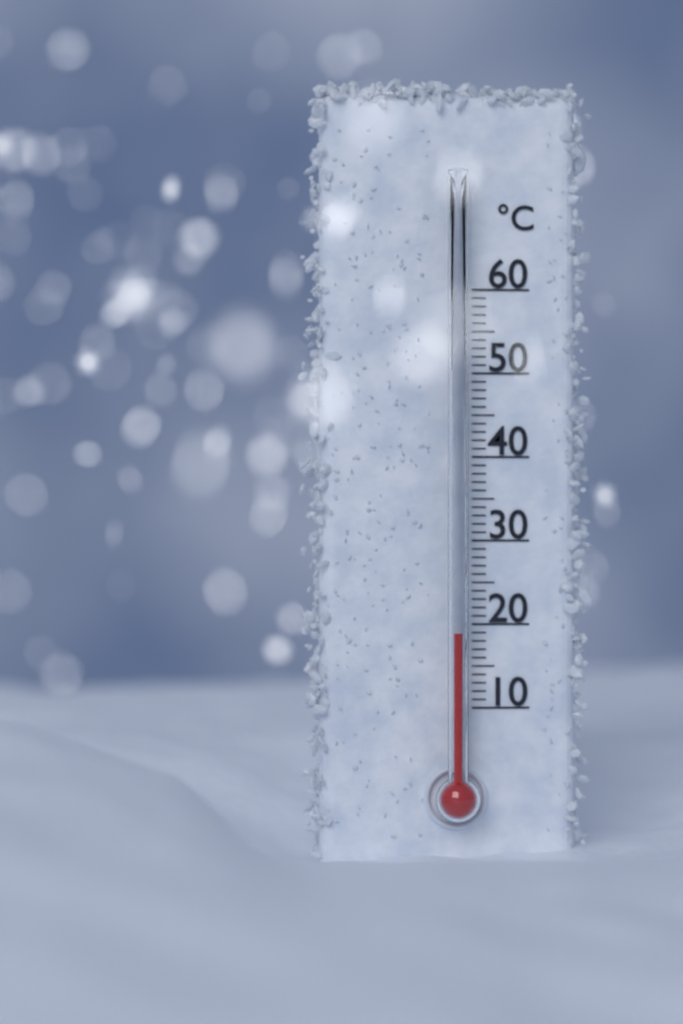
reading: 19 °C
